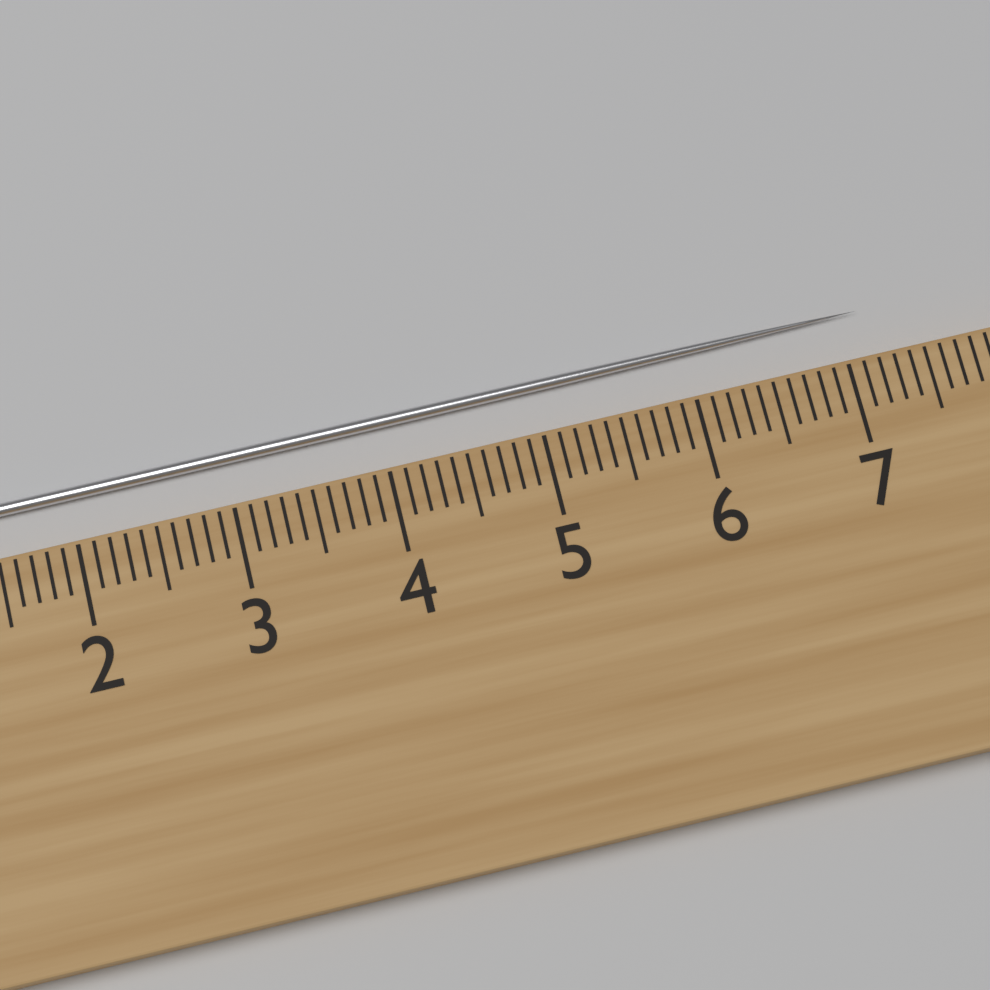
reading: 7.2 cm
